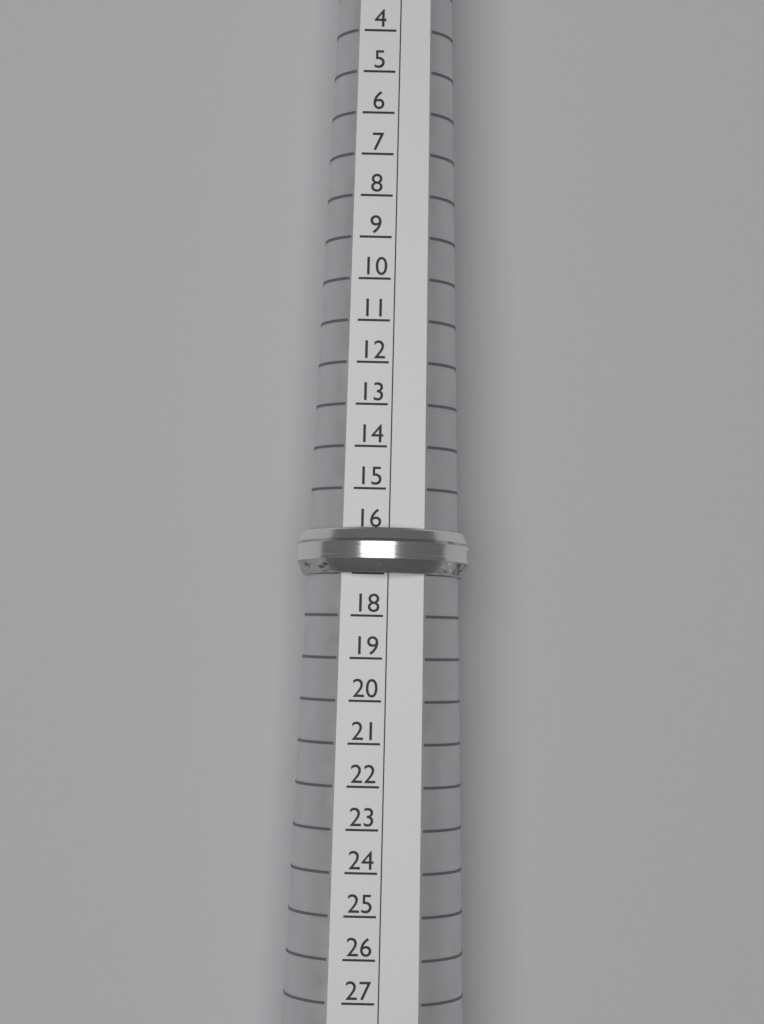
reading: 17 (no unit)
